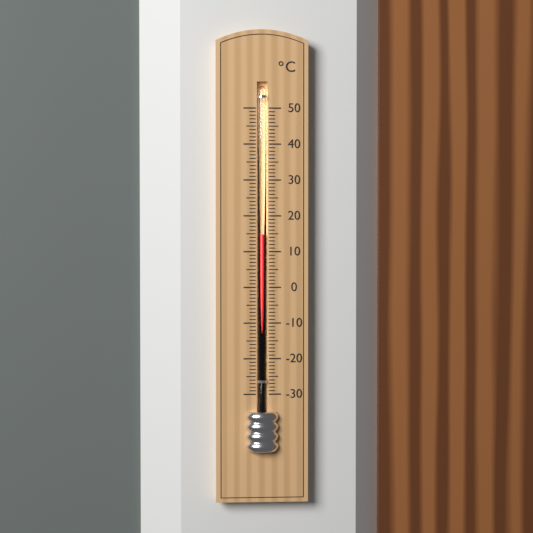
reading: 15 °C
